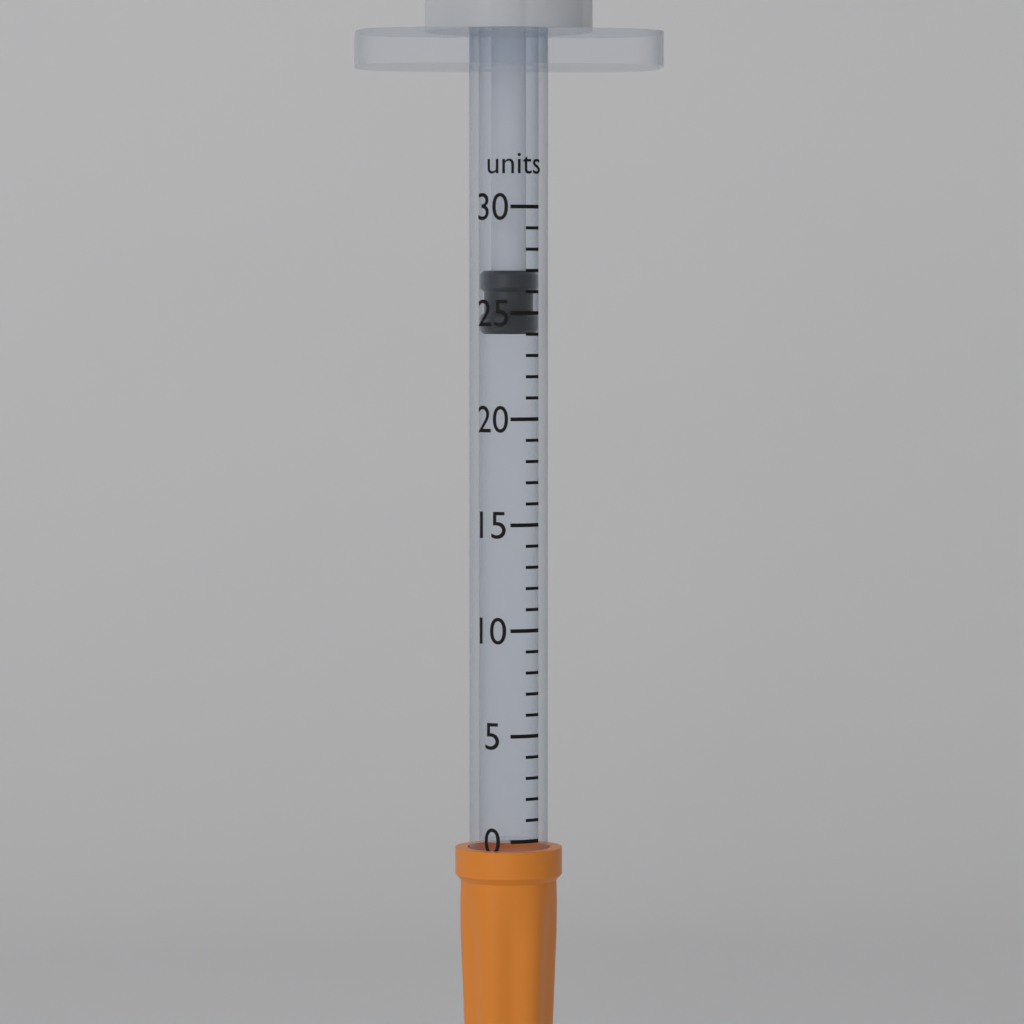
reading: 24 units
